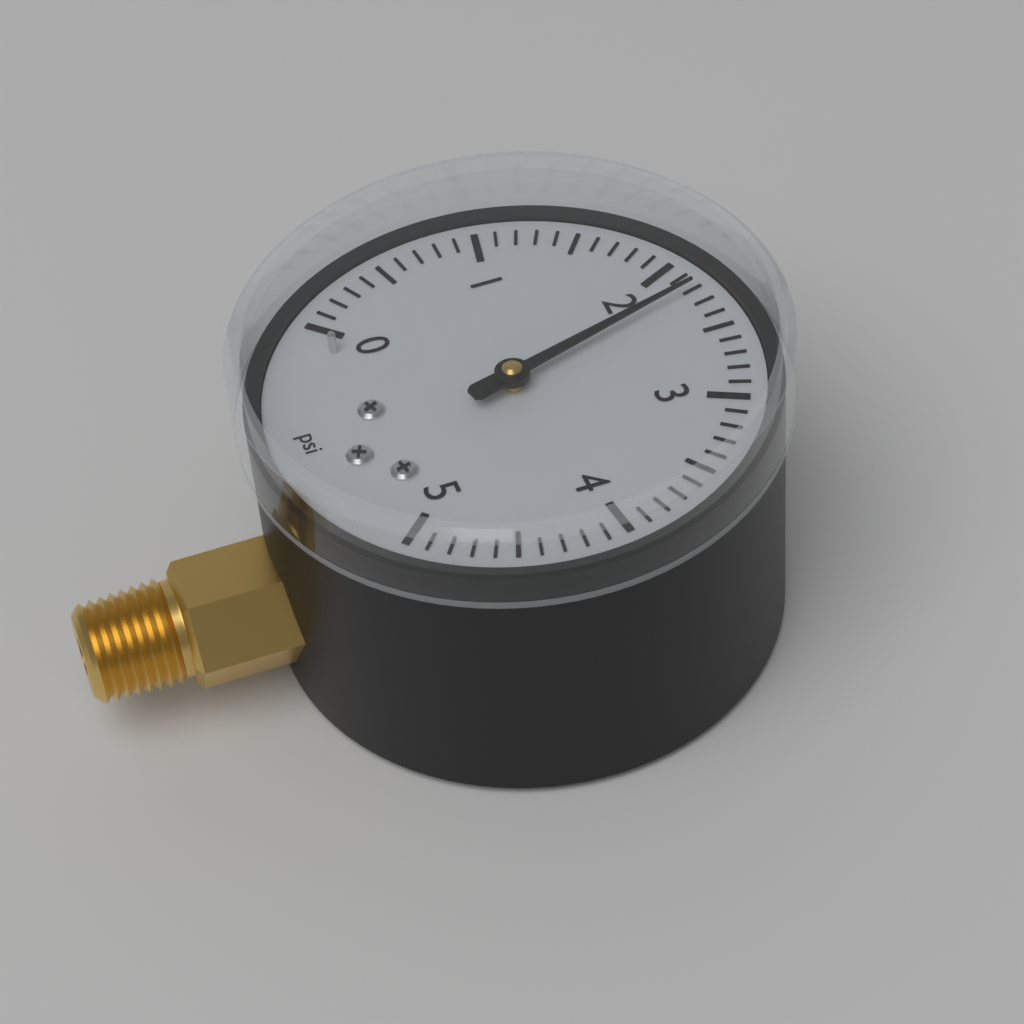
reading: 2.2 psi
